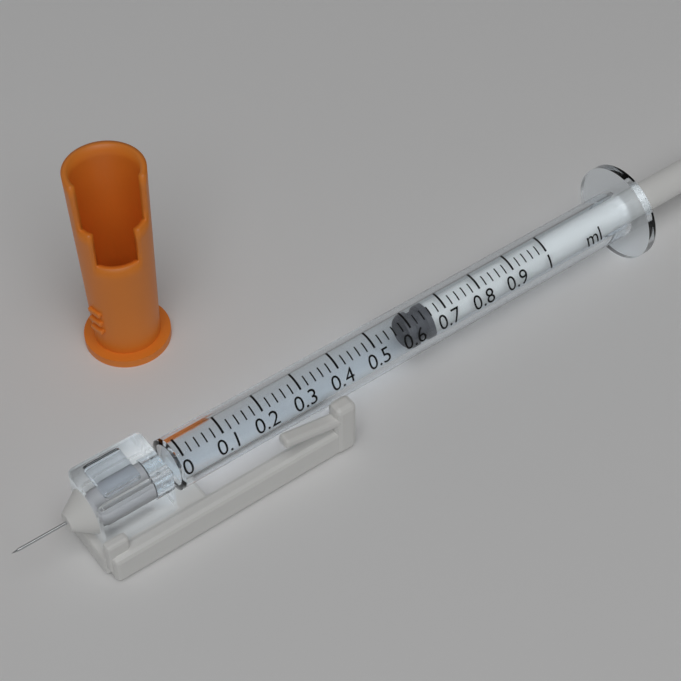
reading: 0.60 ml
